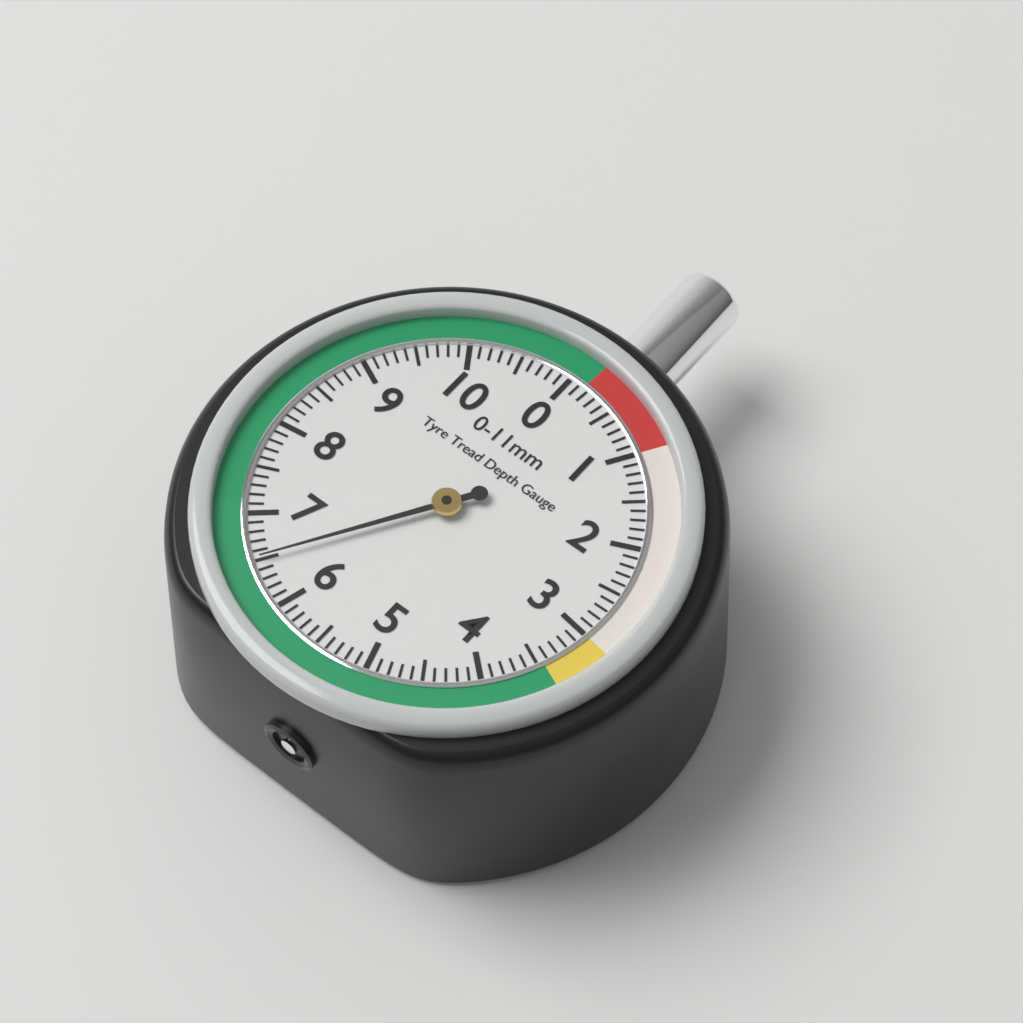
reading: 6.5 mm
